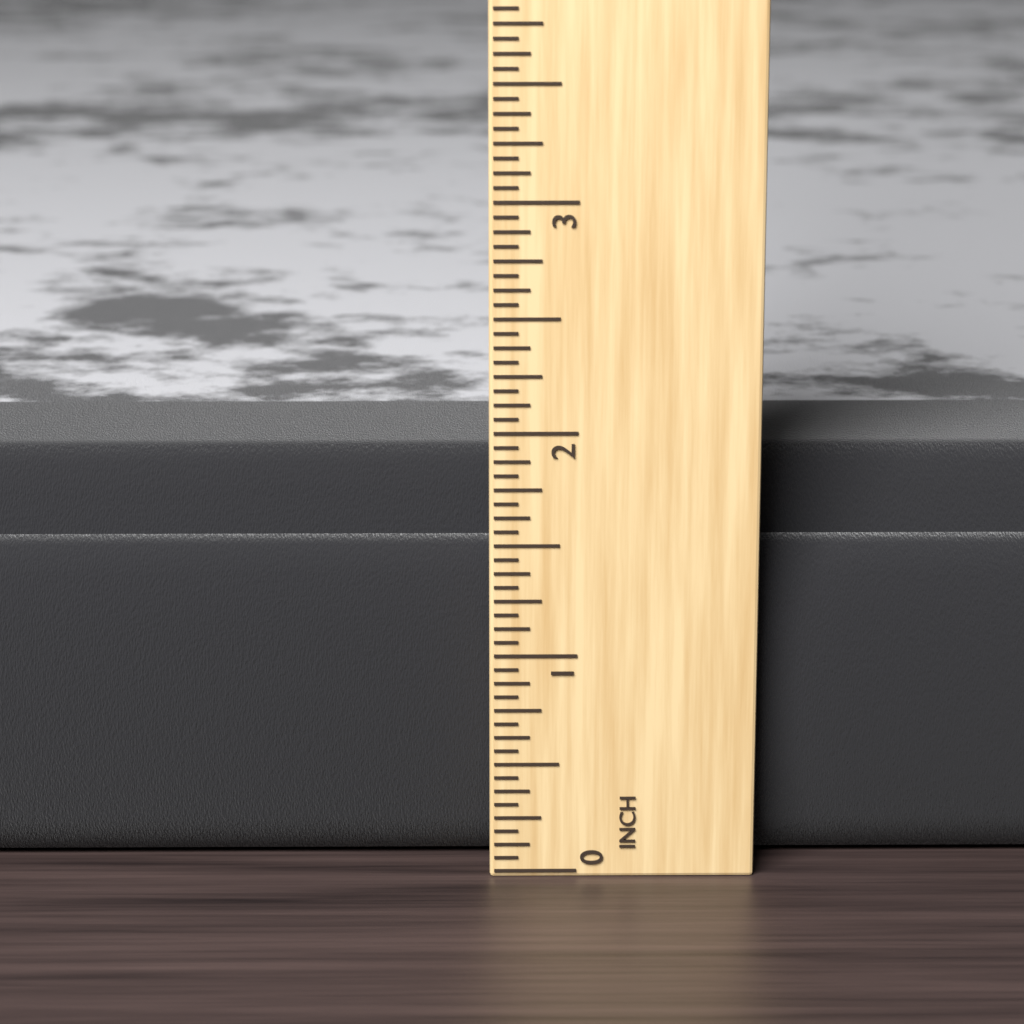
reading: 1.8125 in
